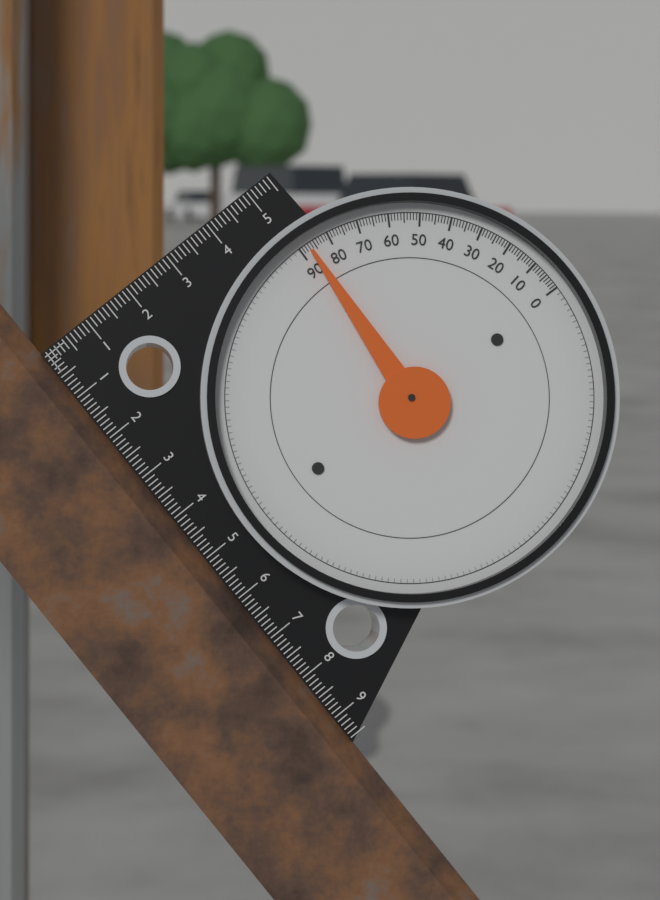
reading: 87 (no unit)
